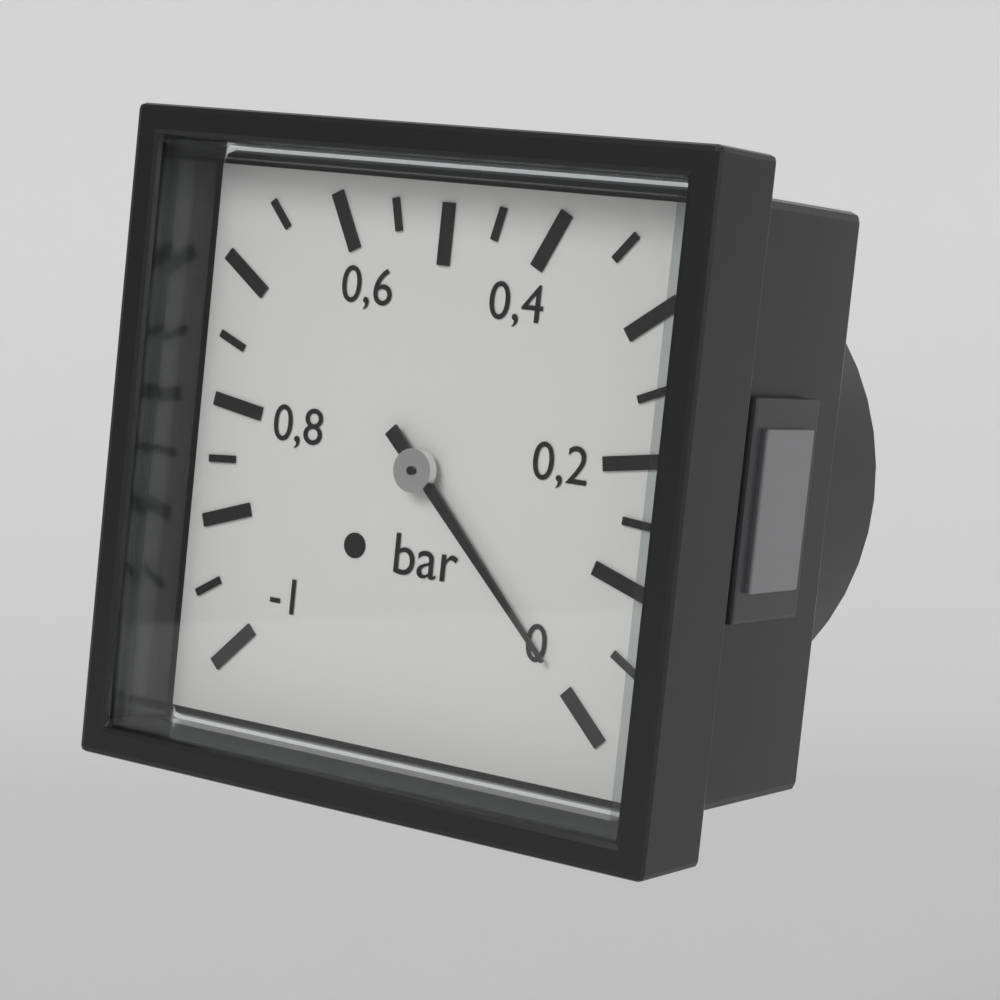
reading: 0.00 bar
